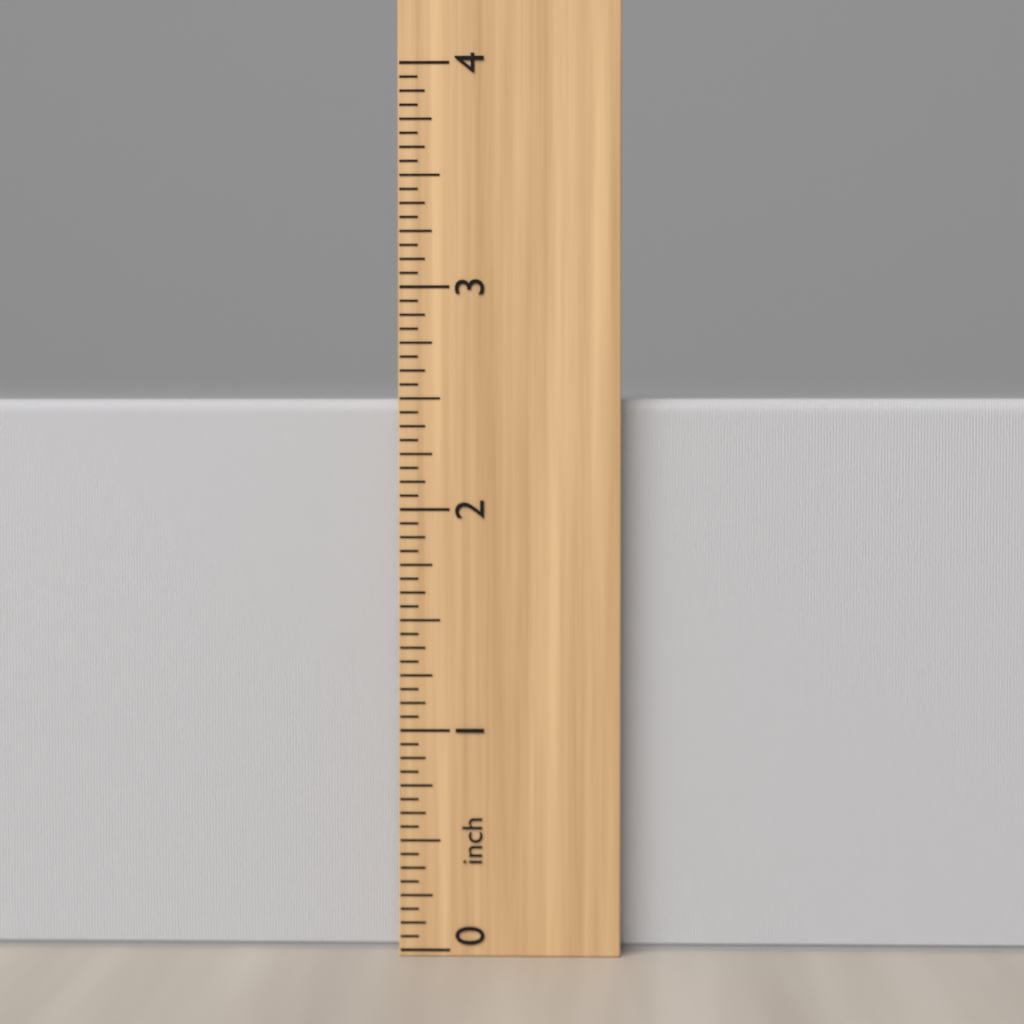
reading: 2.5000 inch
